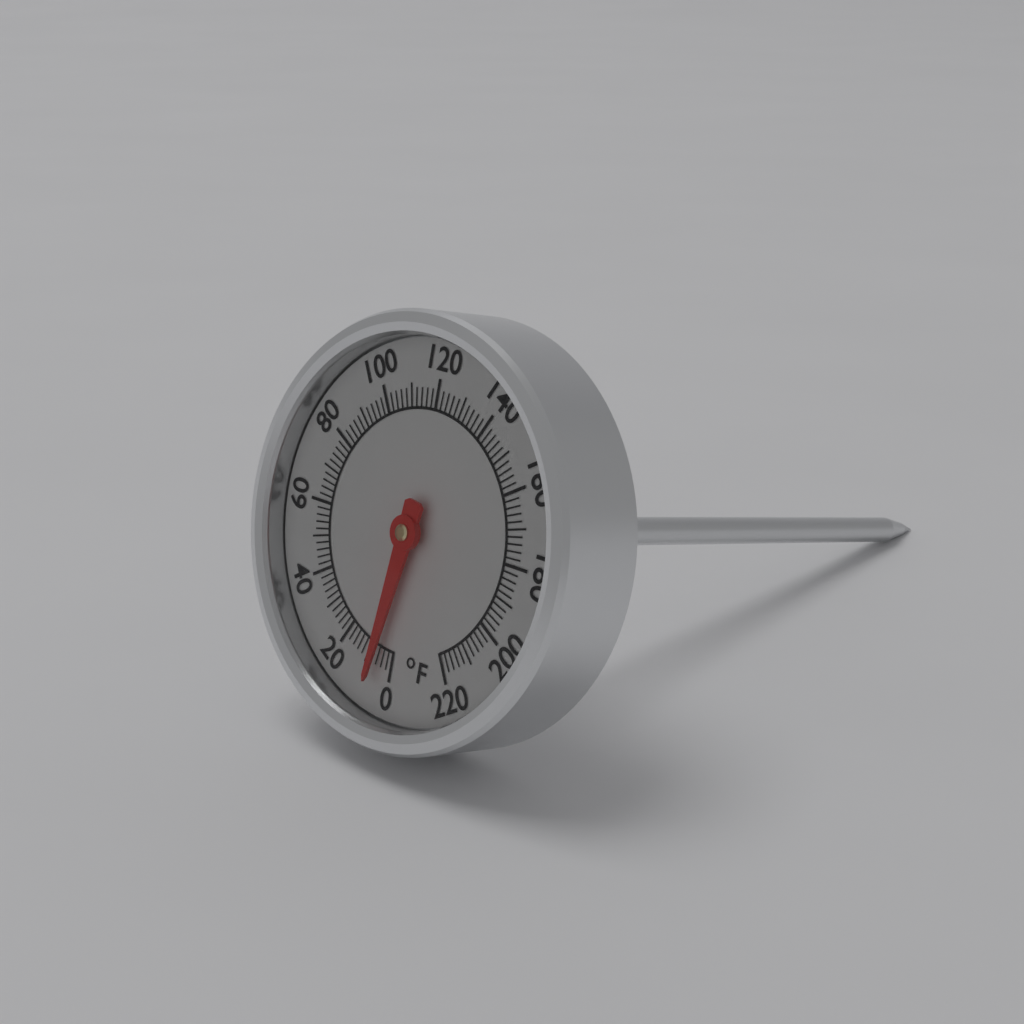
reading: 6 °F
